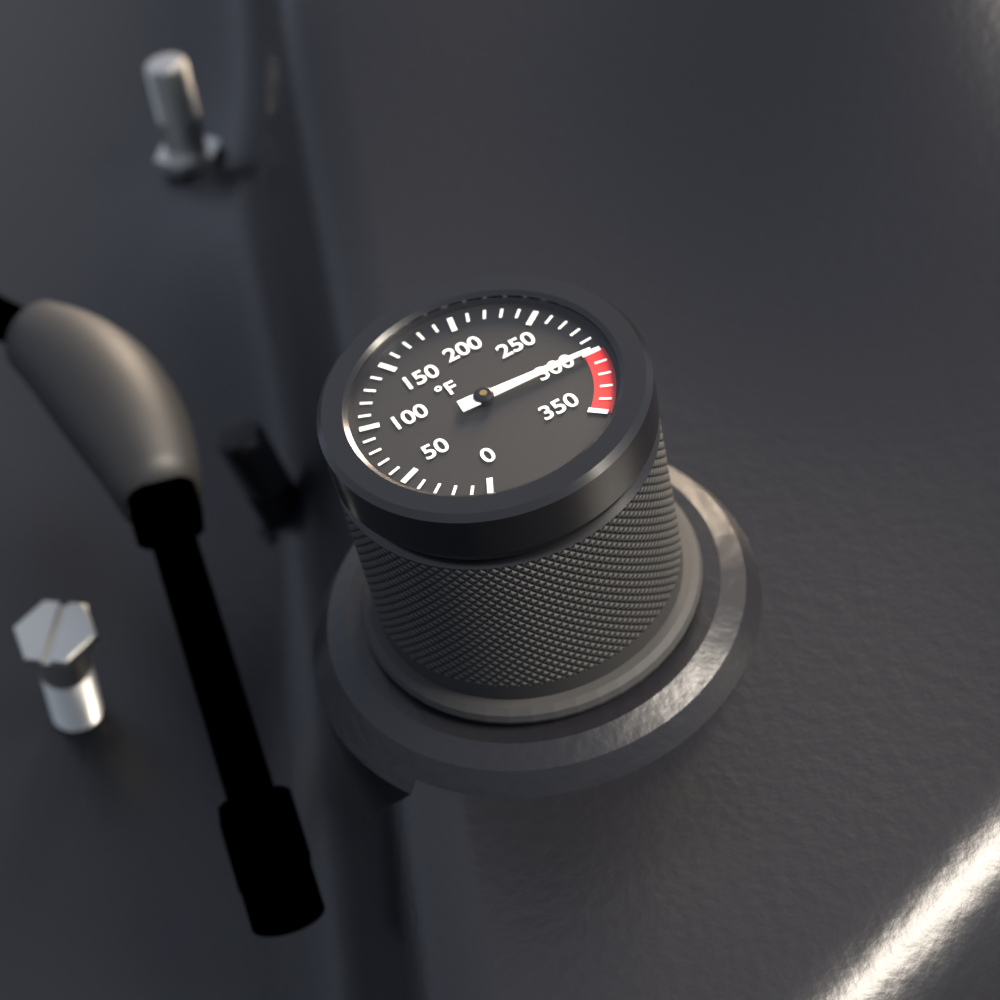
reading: 300 °F
